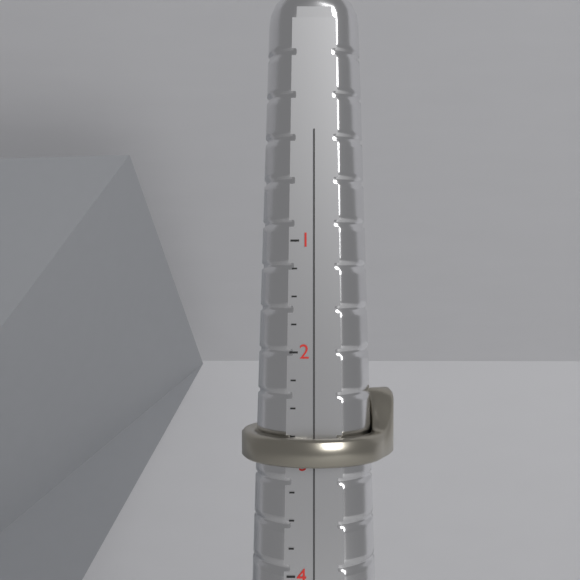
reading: 3.00 (no unit)
